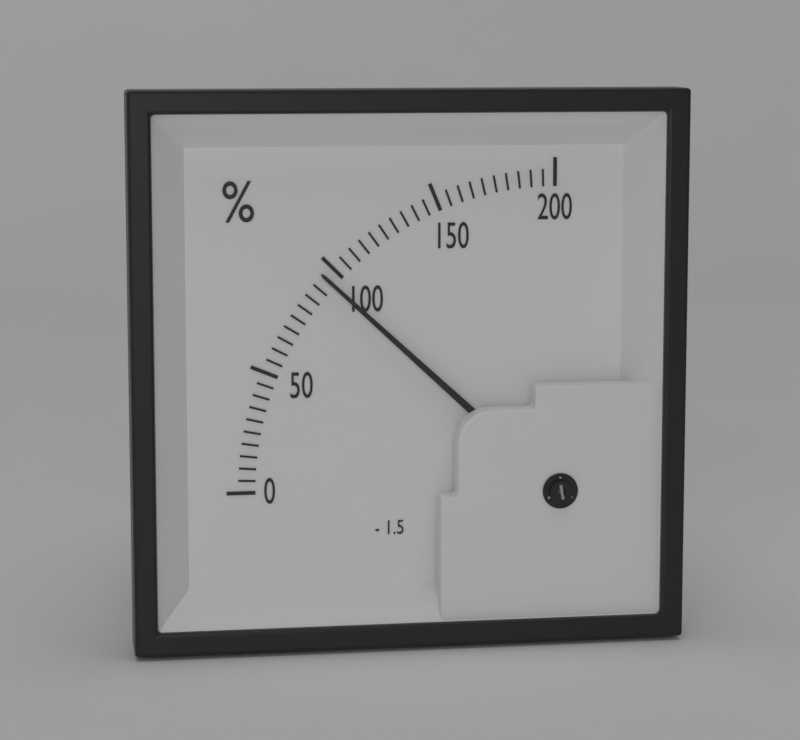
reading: 95 %
